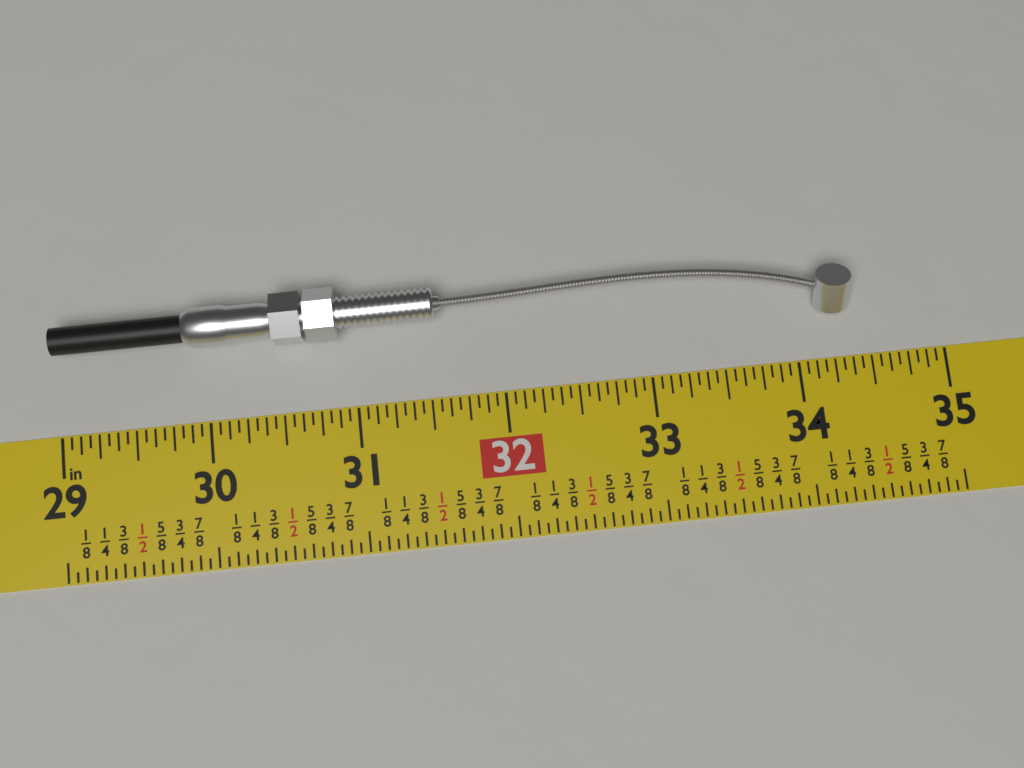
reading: 34.3750 in
